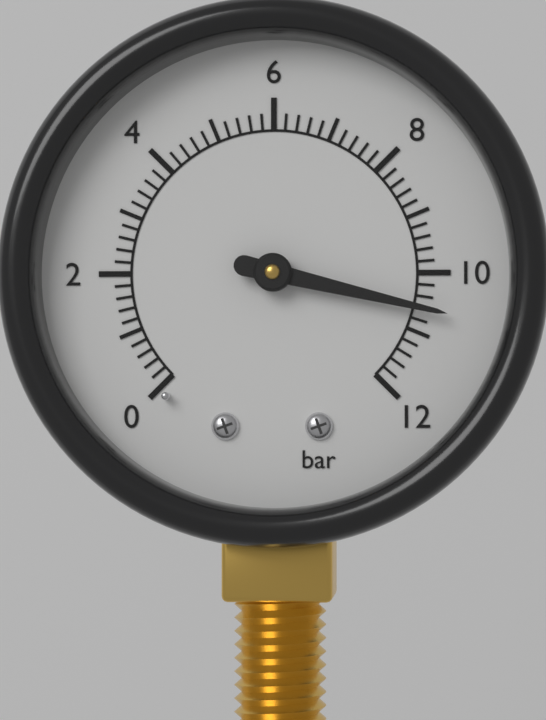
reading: 10.6 bar
